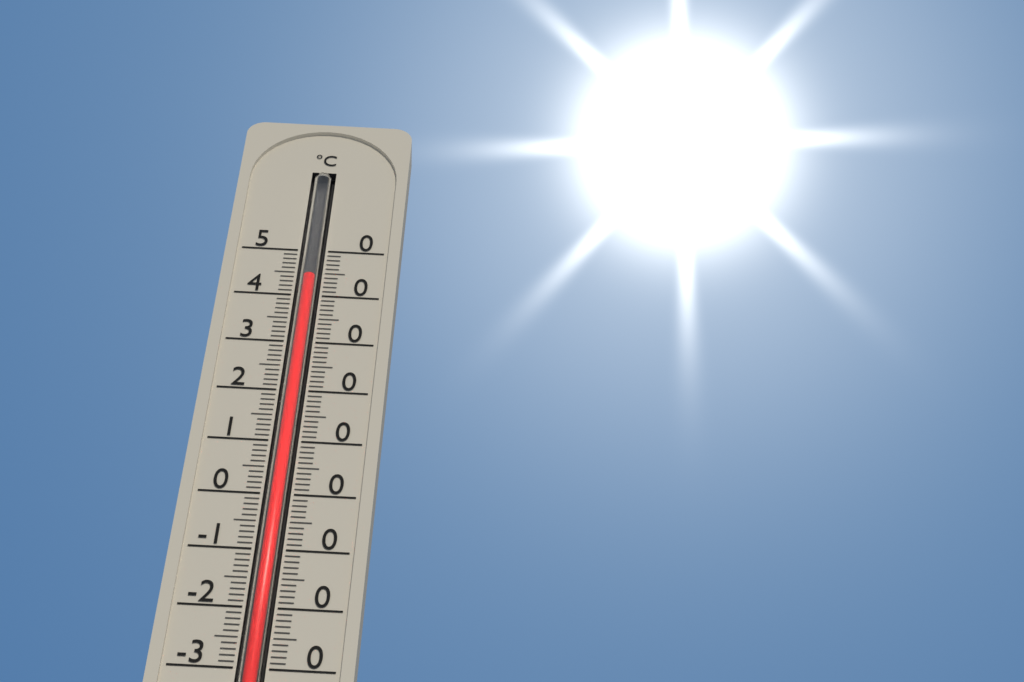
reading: 44 °C
